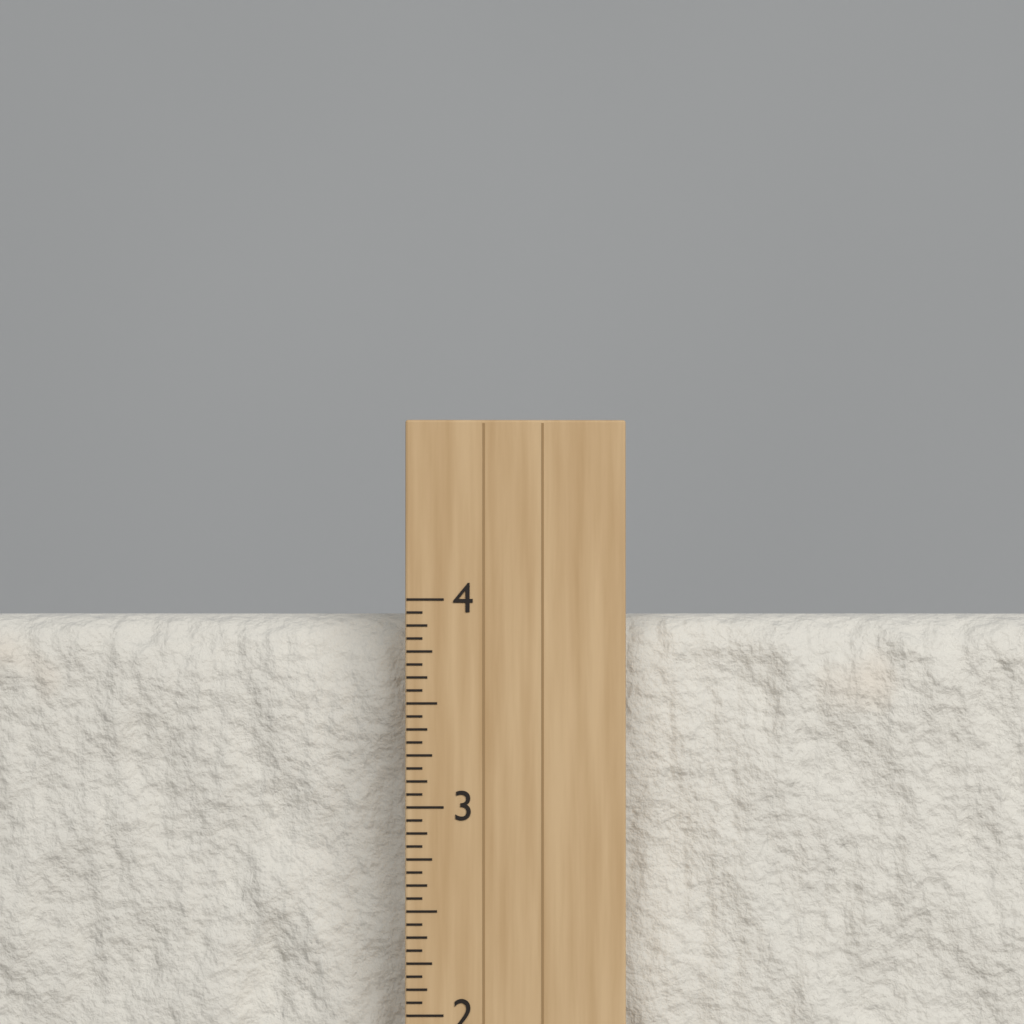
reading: 3.9375 inch
